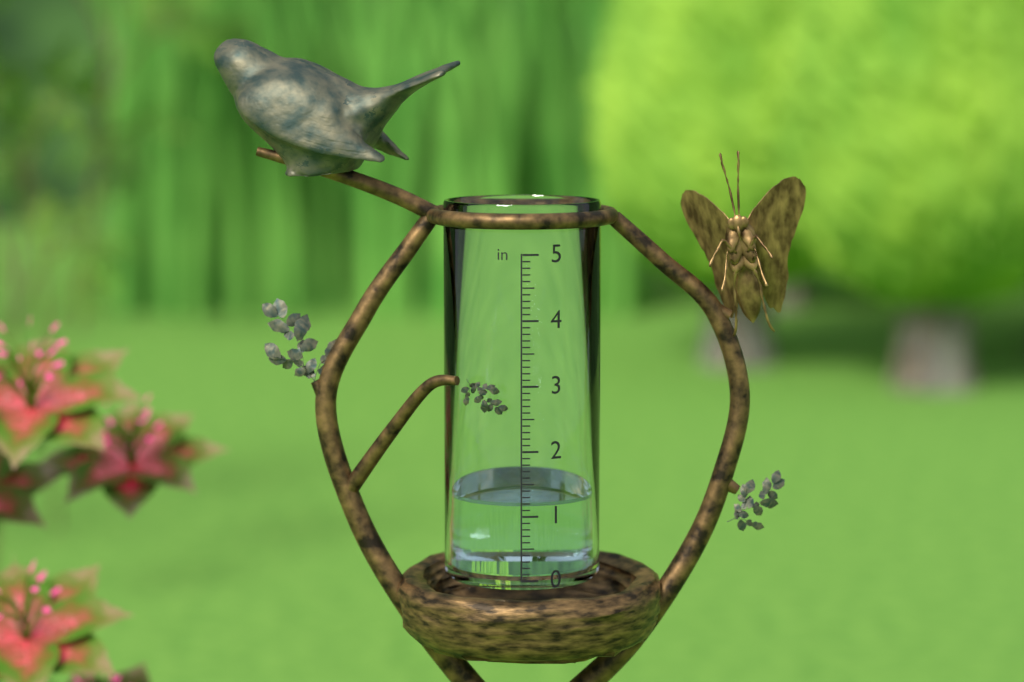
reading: 1.2 in
